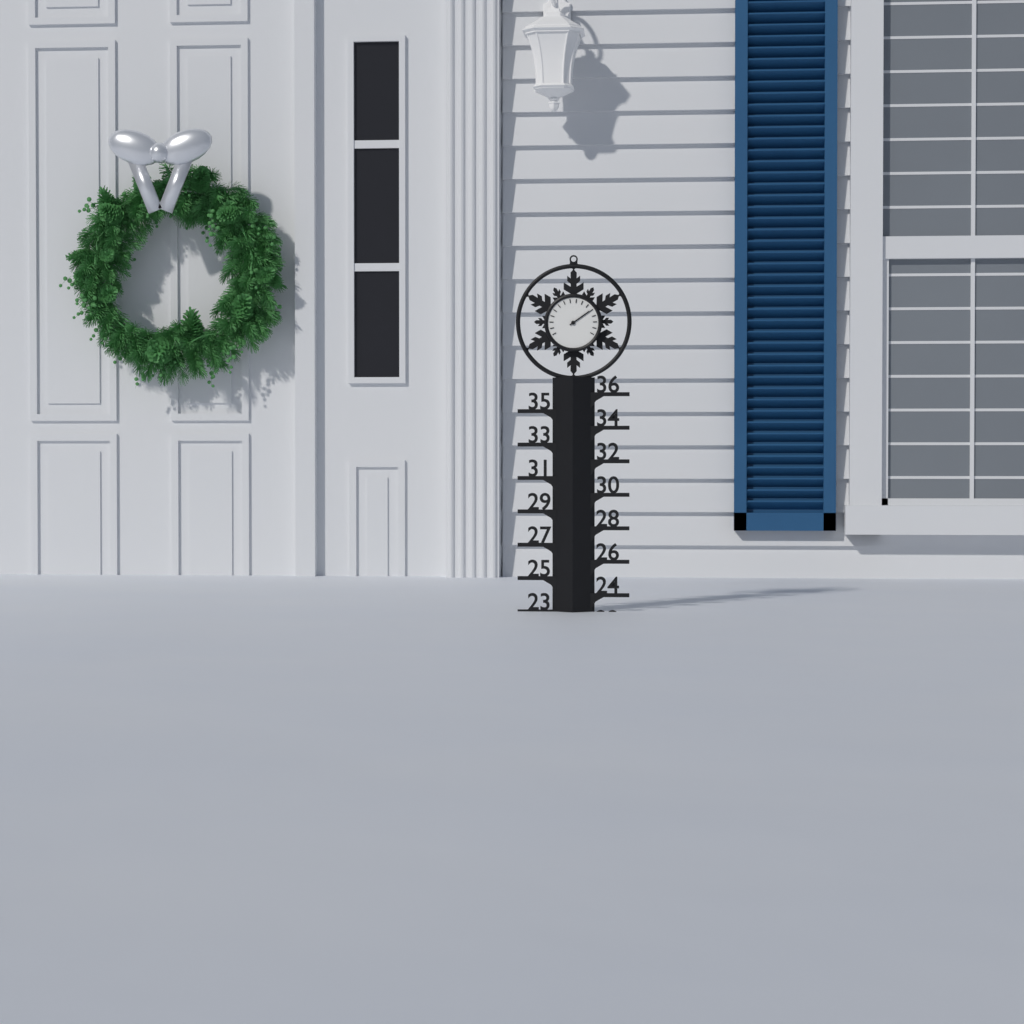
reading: 23 (no unit)
